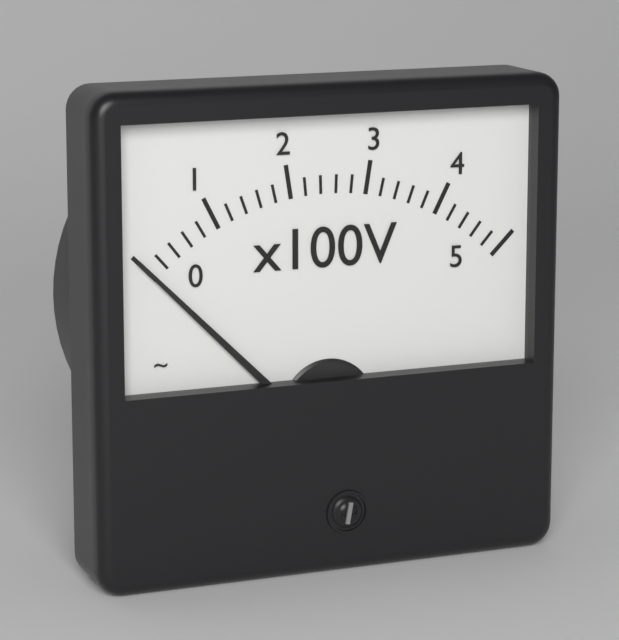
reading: 0 V
